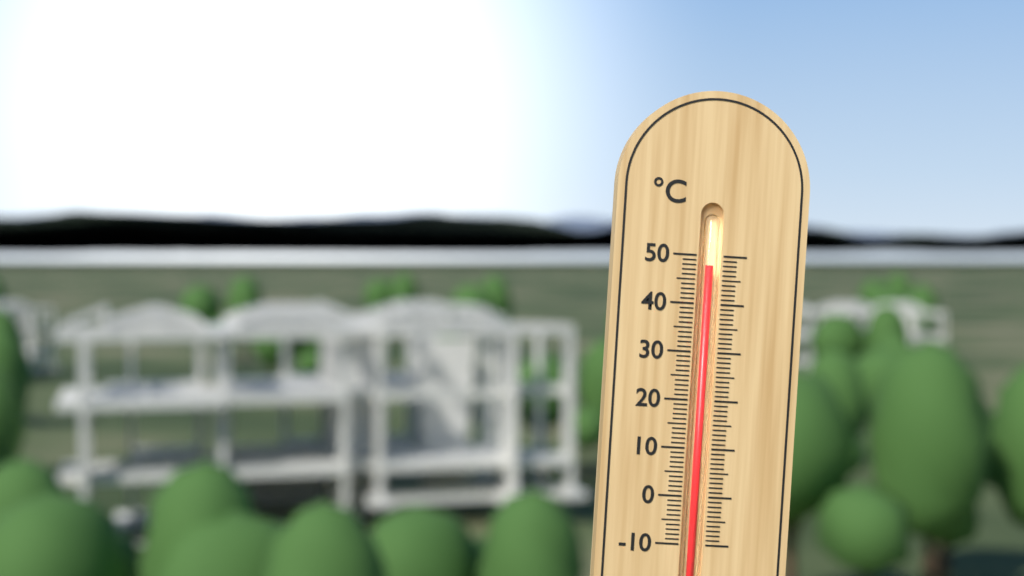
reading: 48 °C
